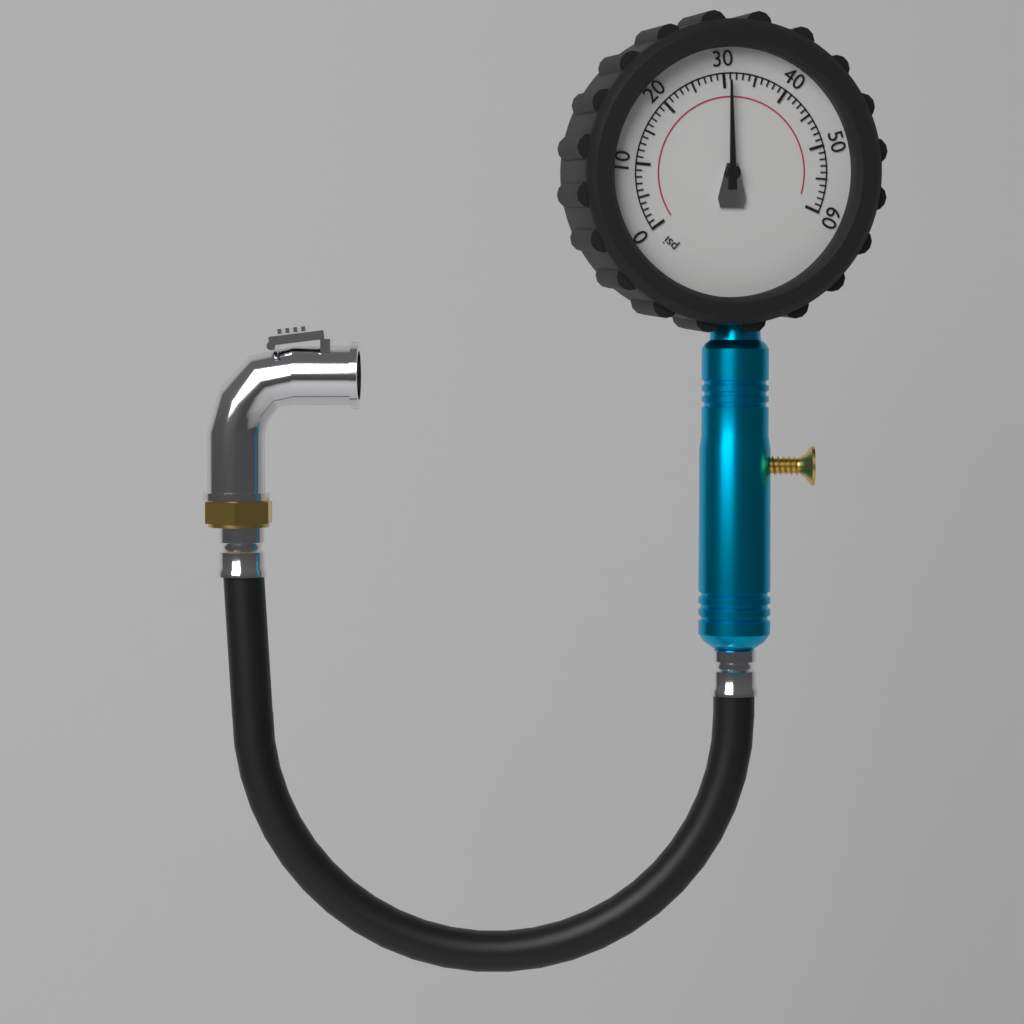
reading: 31 psi
